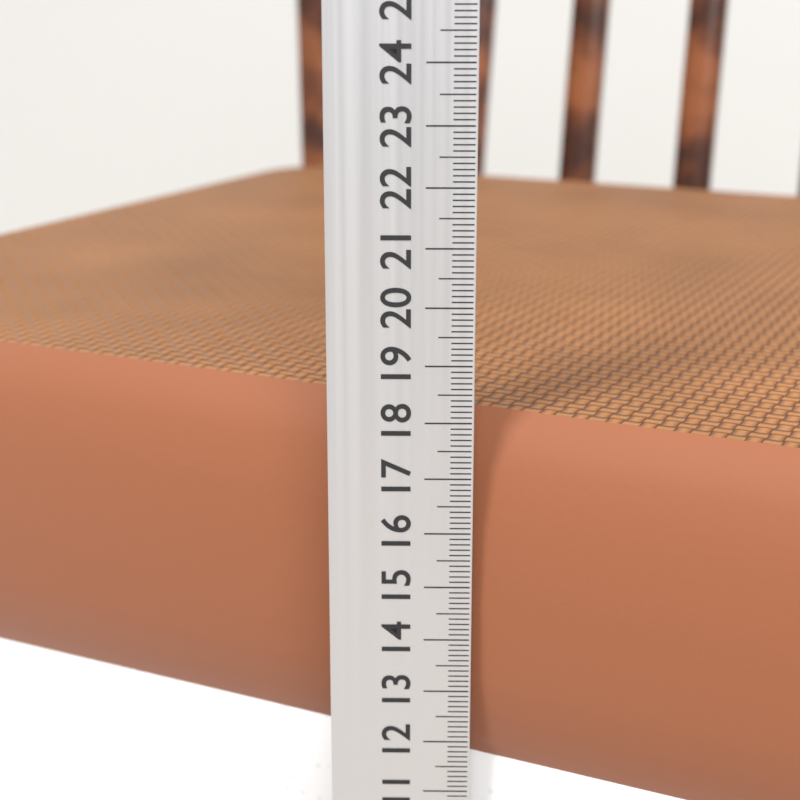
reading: 18.0 cm
